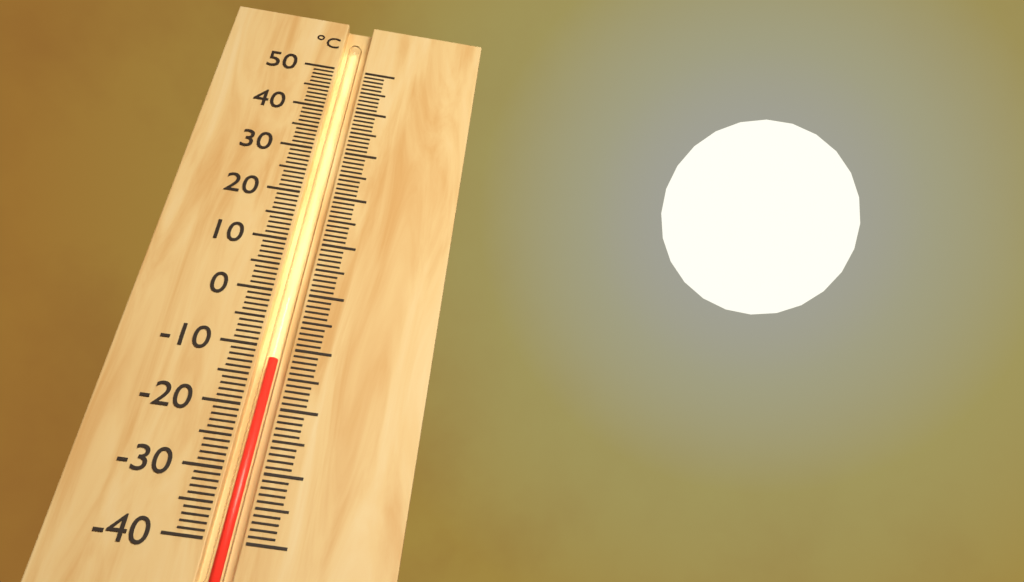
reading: -12 °C
